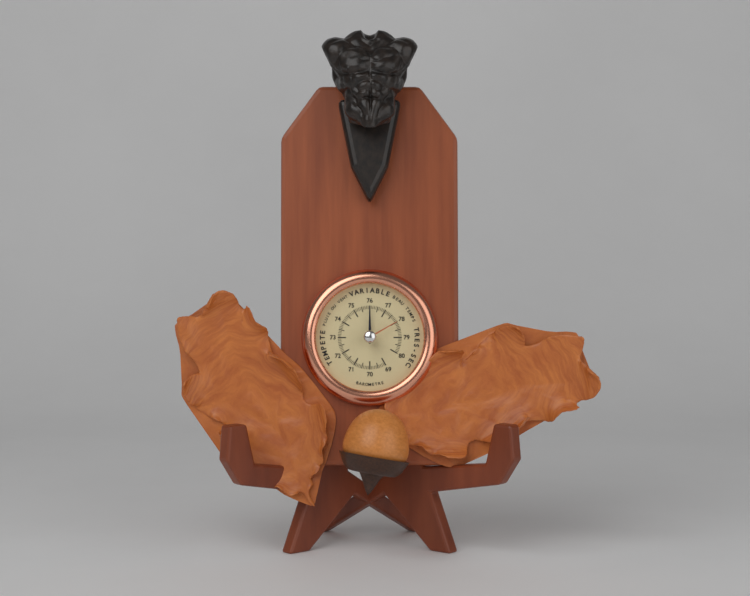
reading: 76.0 (no unit)
